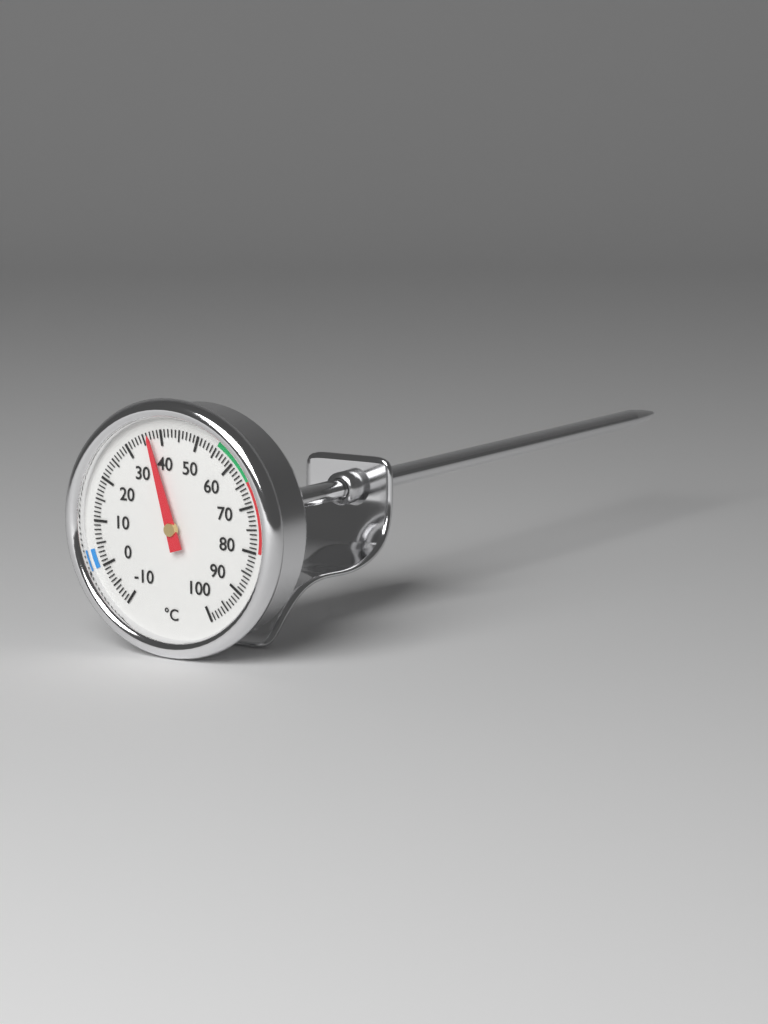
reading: 37 °C
